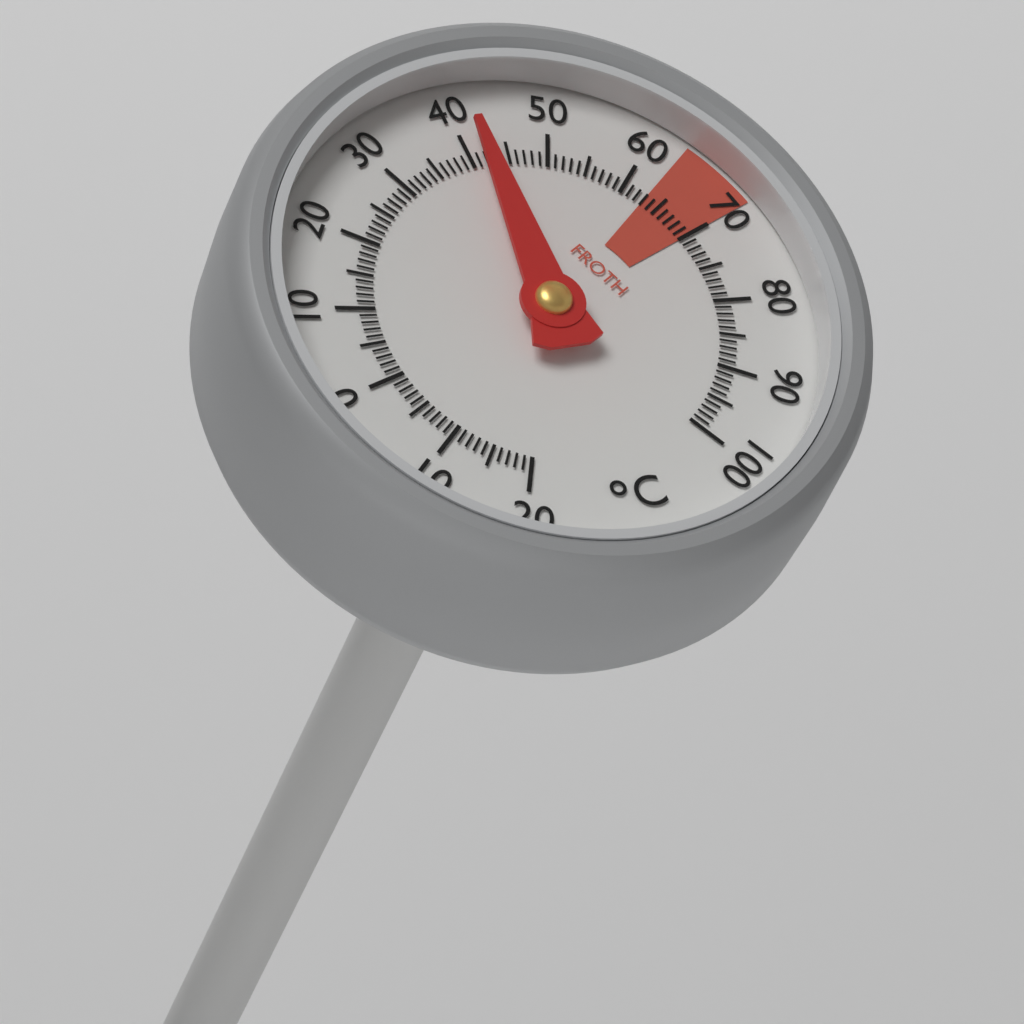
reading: 42 °C
